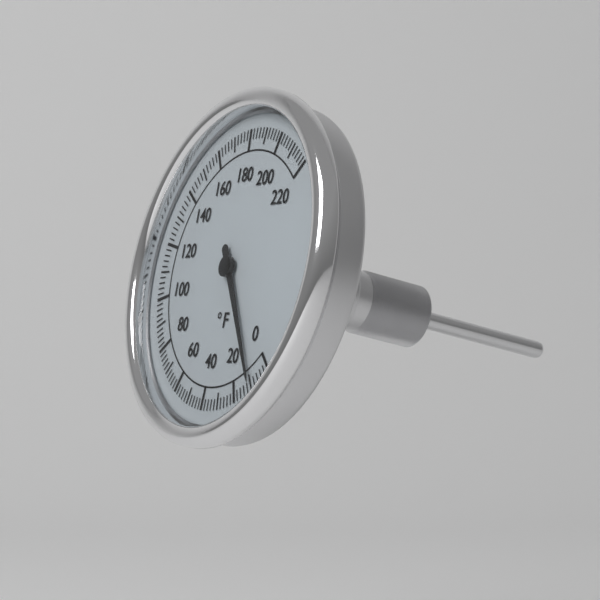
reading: 10 °F
